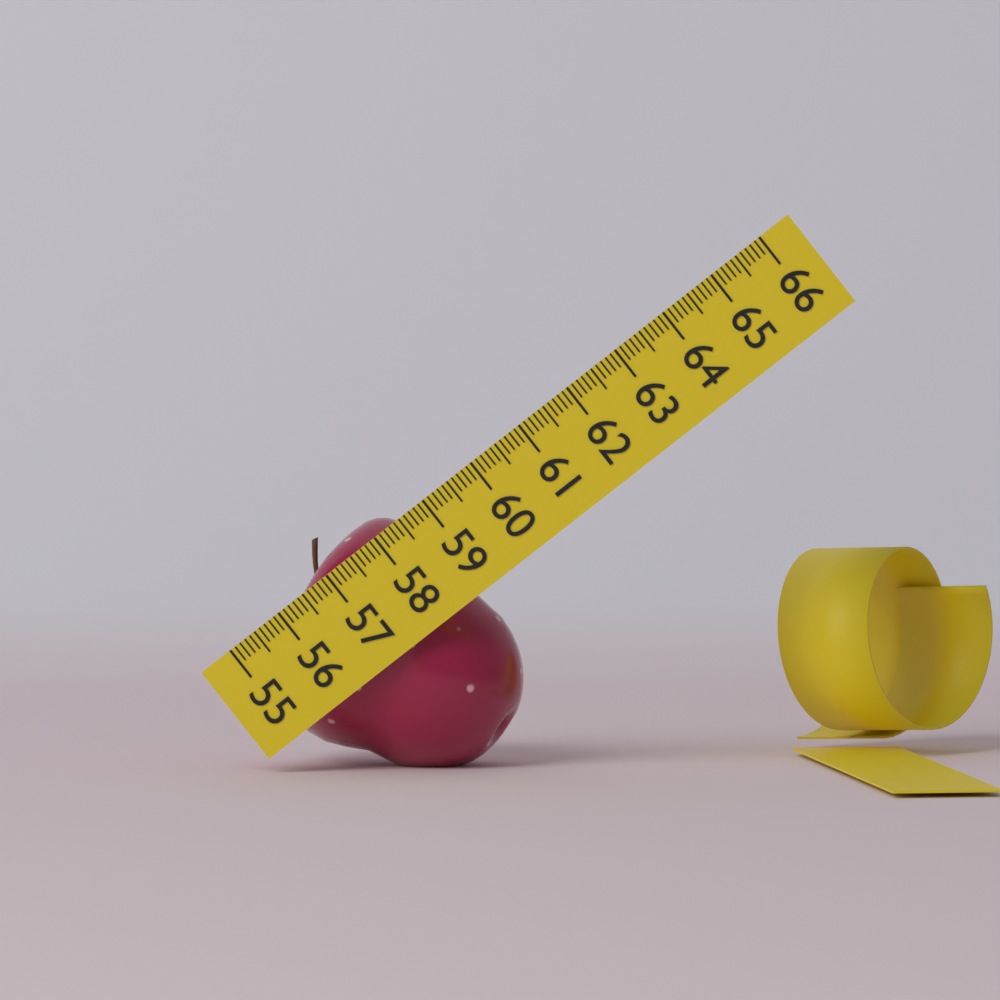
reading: 58.8 (no unit)
